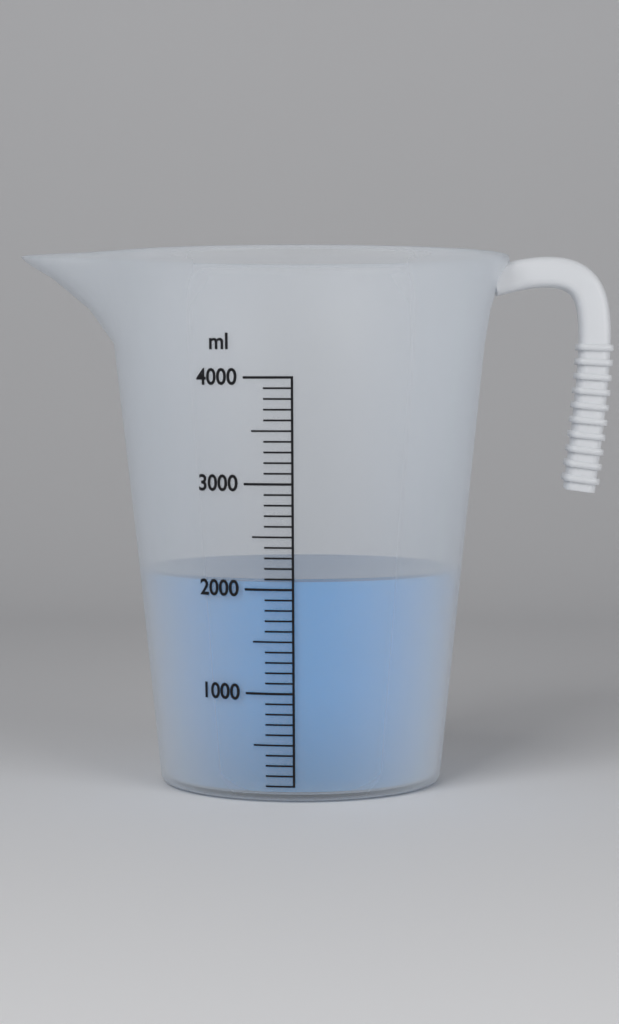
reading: 2100 ml
